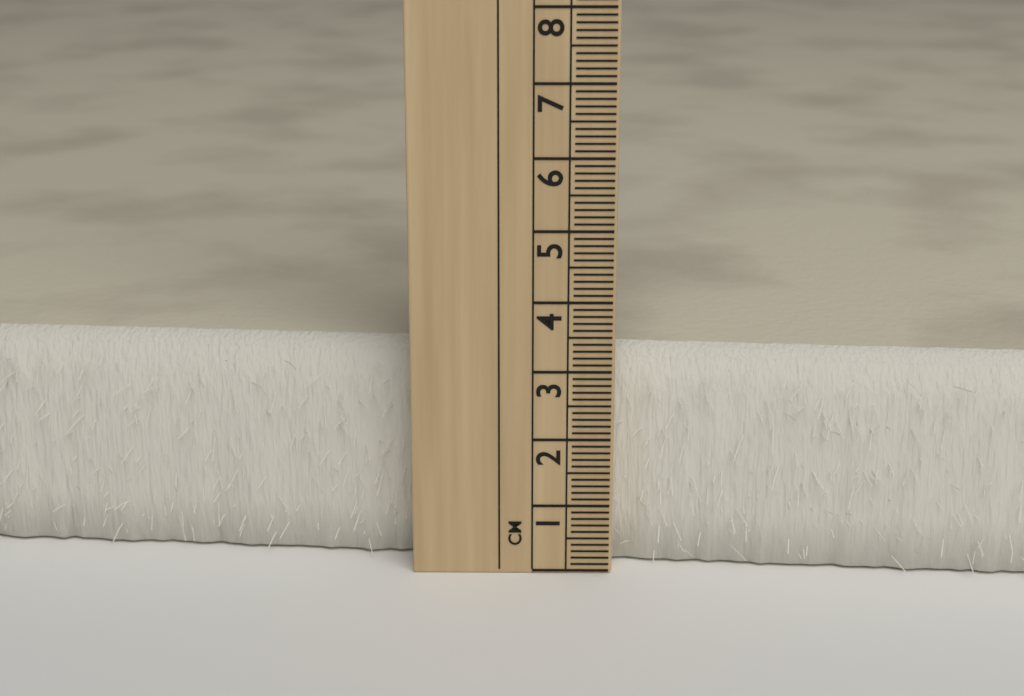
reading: 3.2 cm
